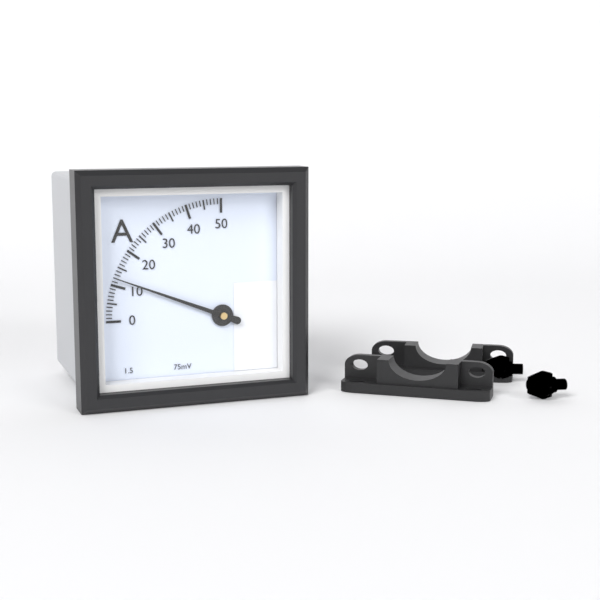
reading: 12 A
